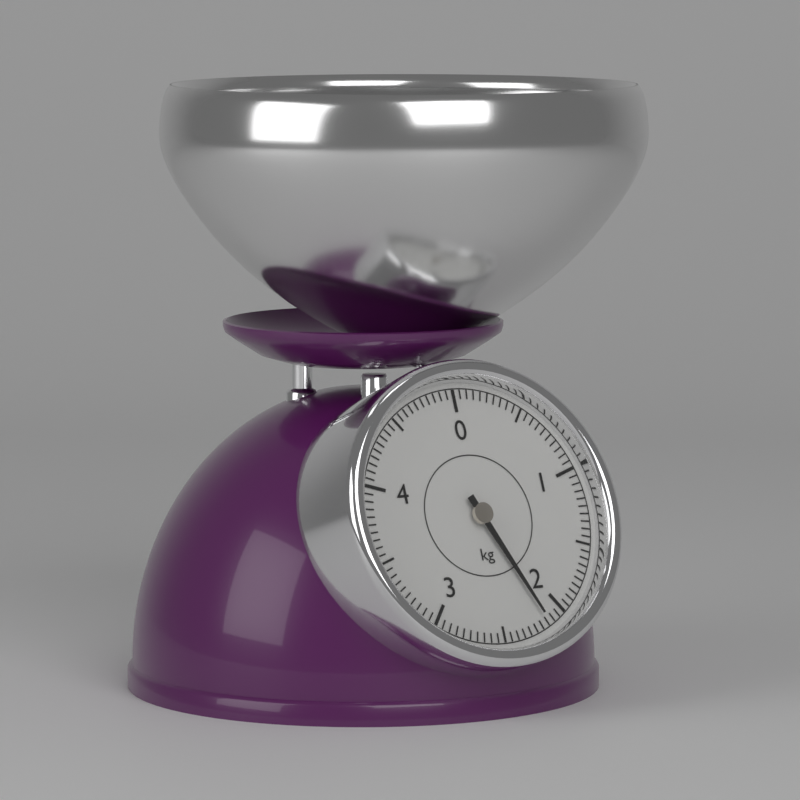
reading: 2.15 kg
